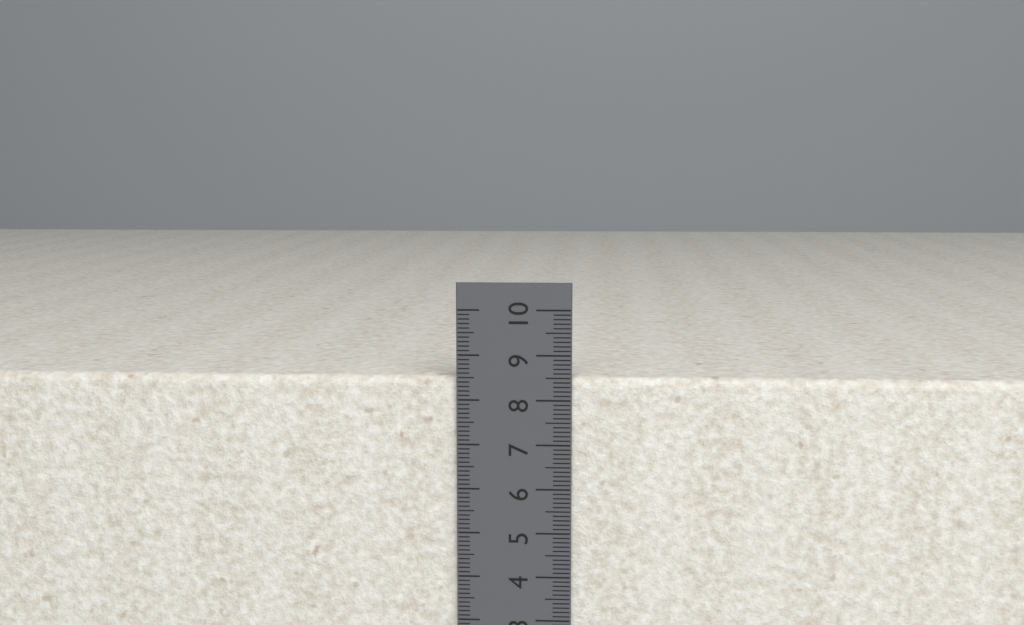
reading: 8.5 cm
